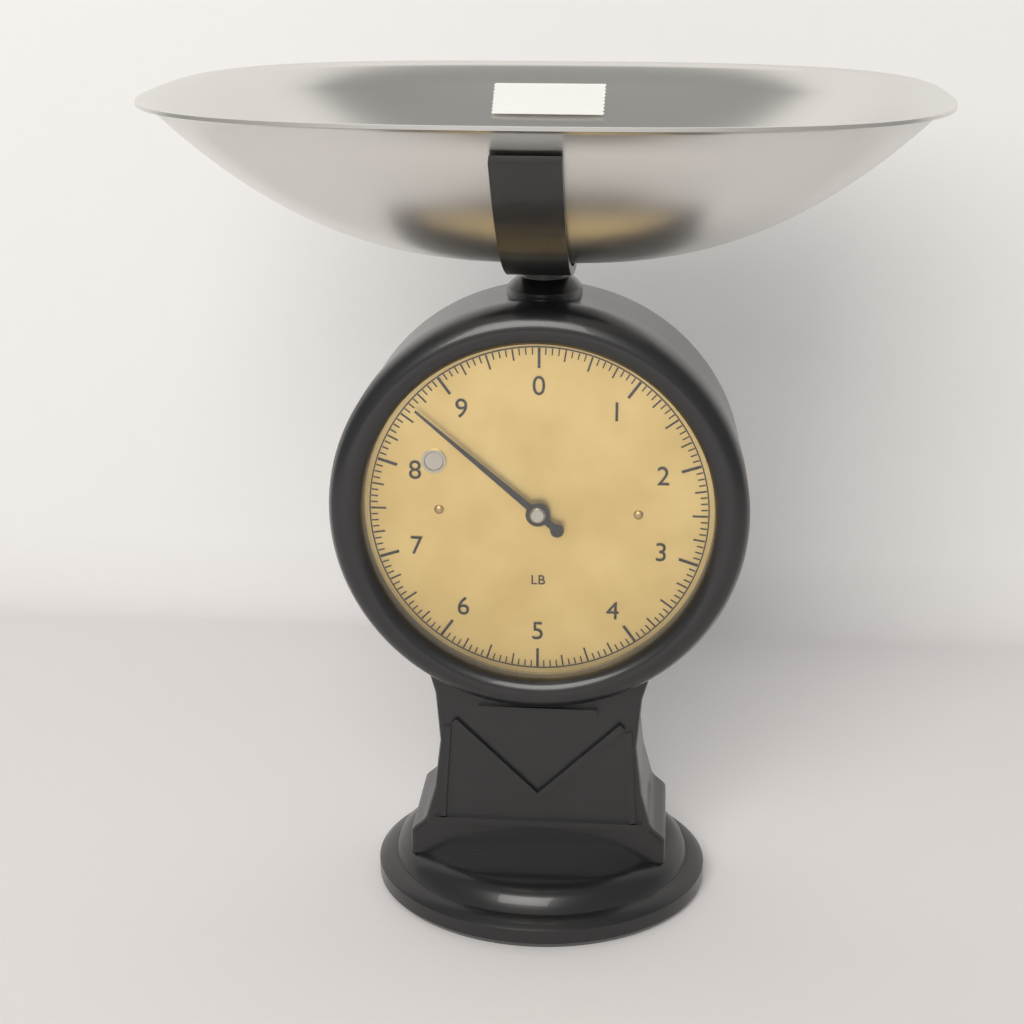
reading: 8.6250 lb
